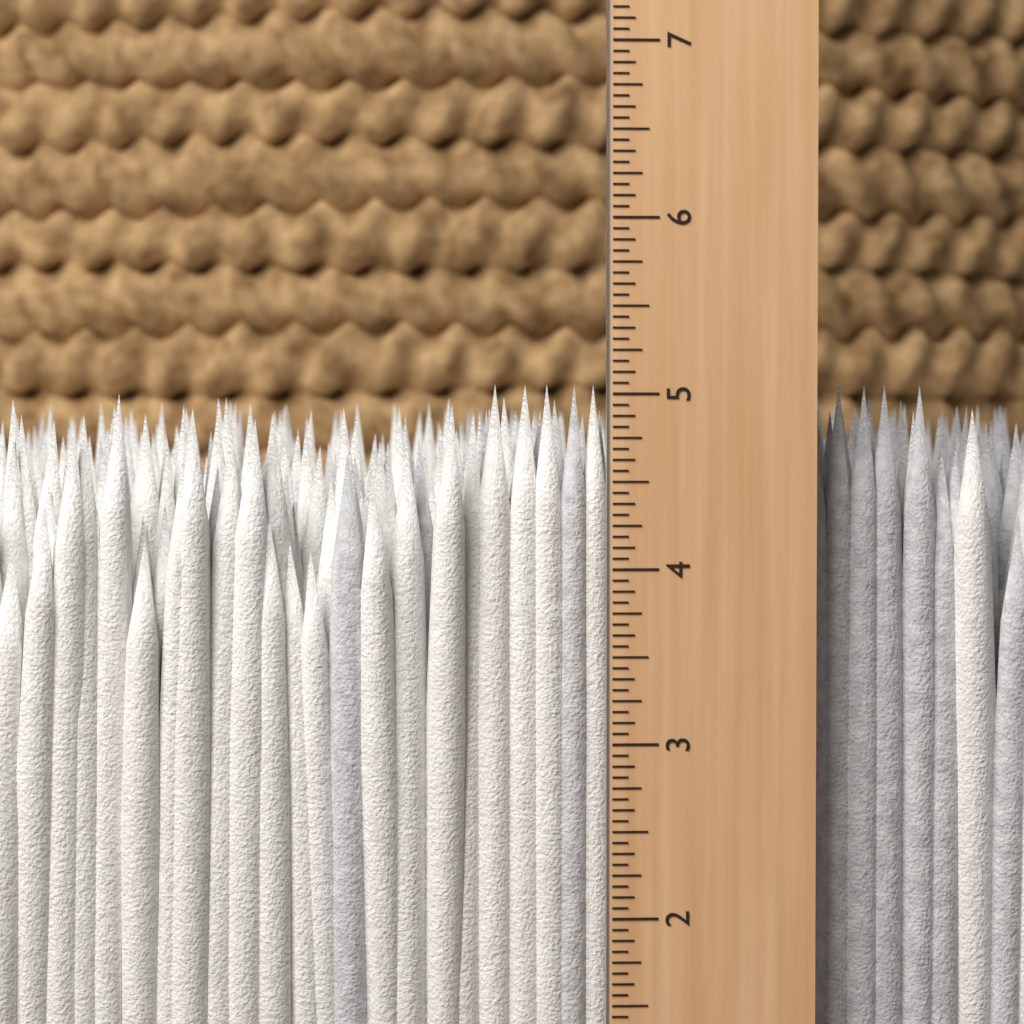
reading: 5.0625 in
